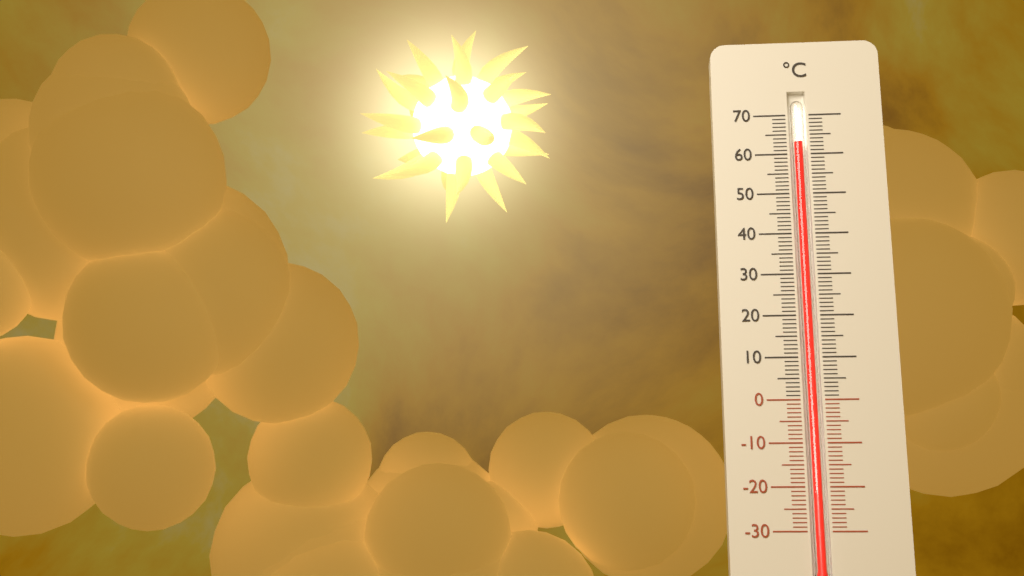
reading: 63 °C
